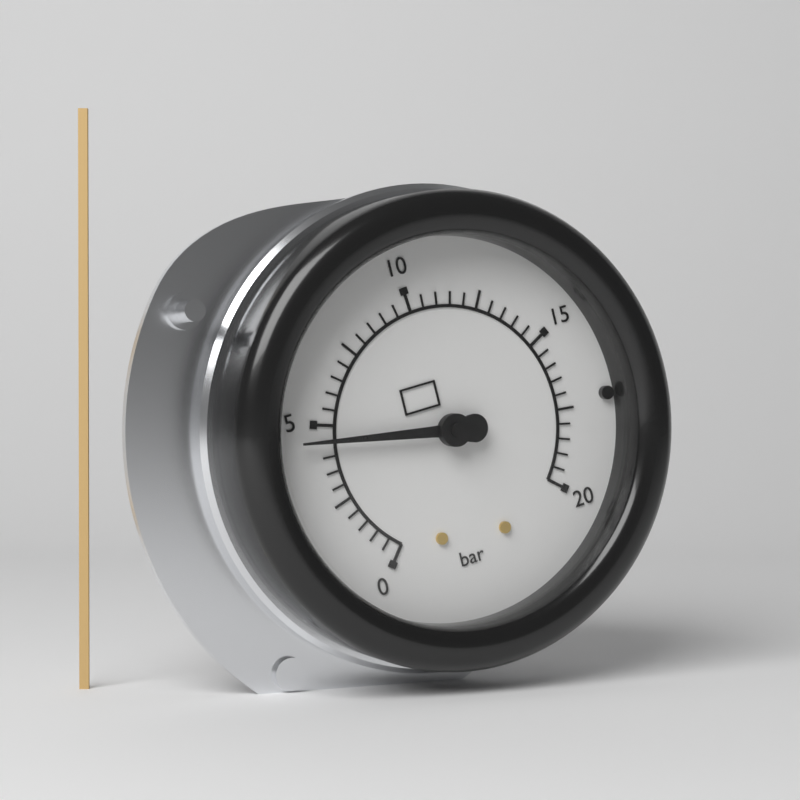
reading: 4.5 bar
